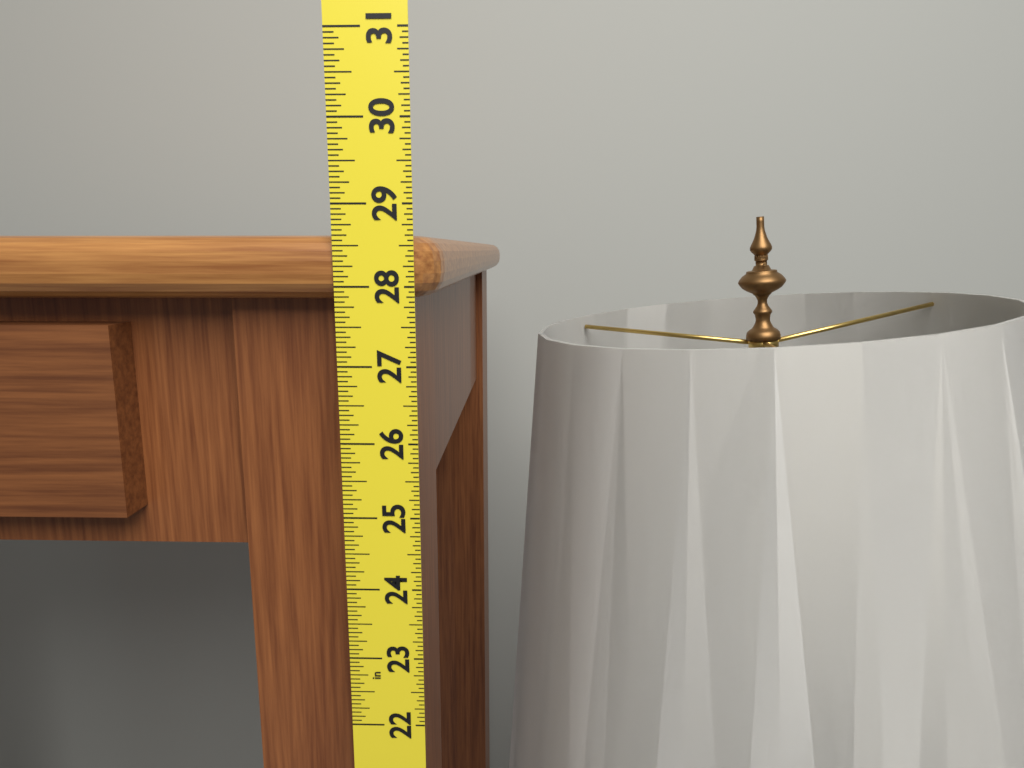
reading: 28.6250 in
